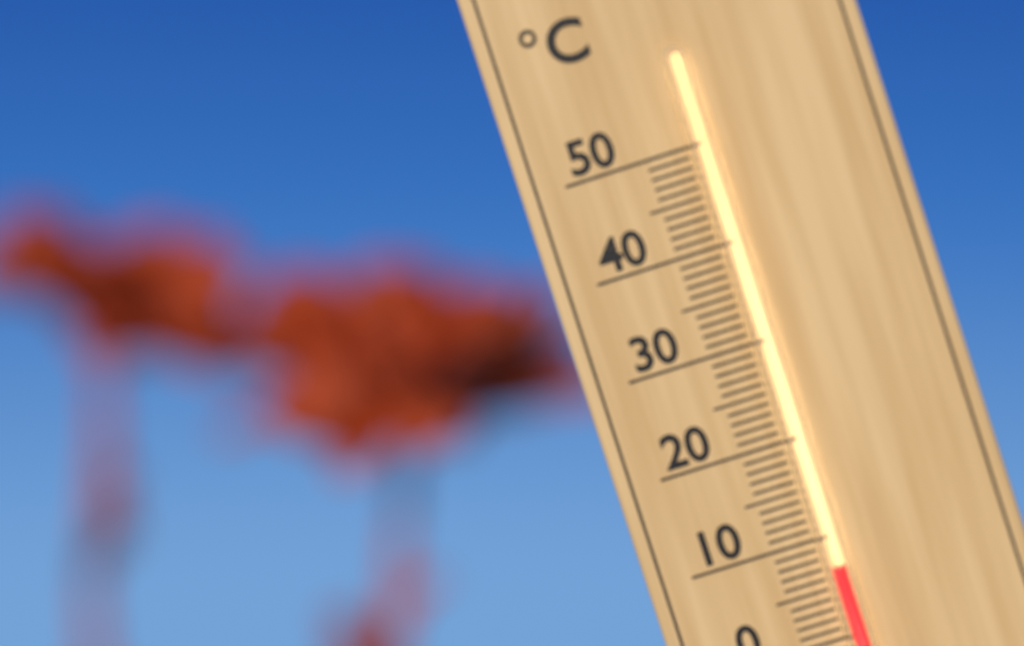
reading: 7 °C
